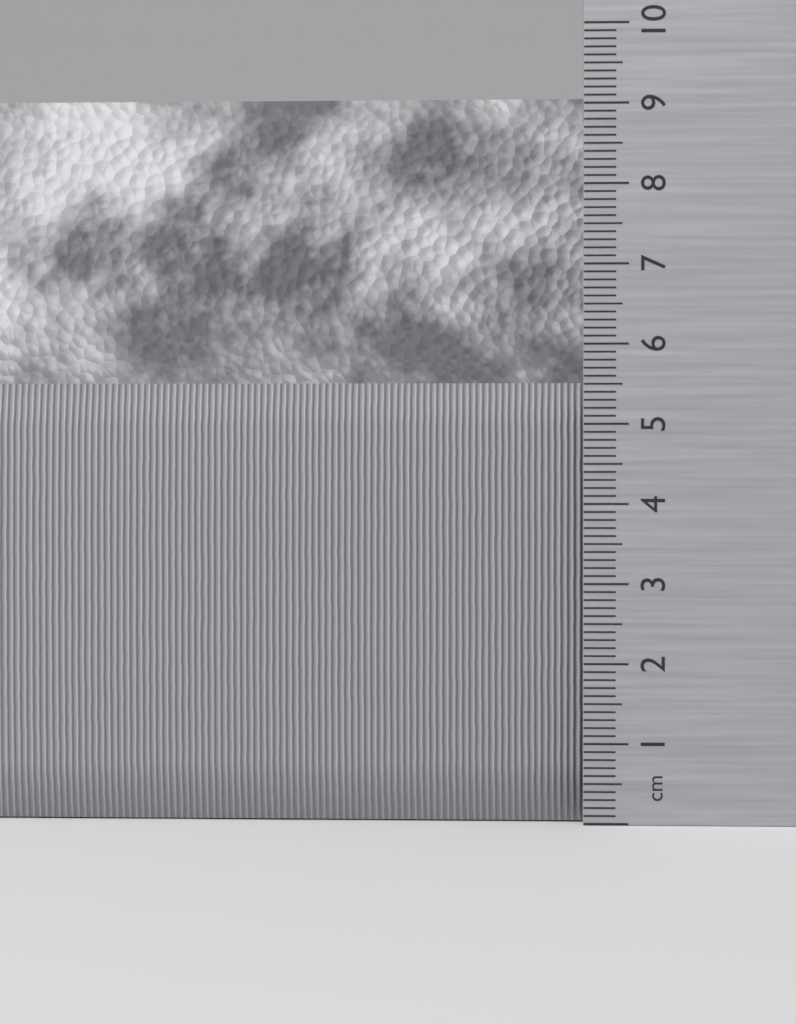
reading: 9.2 cm
